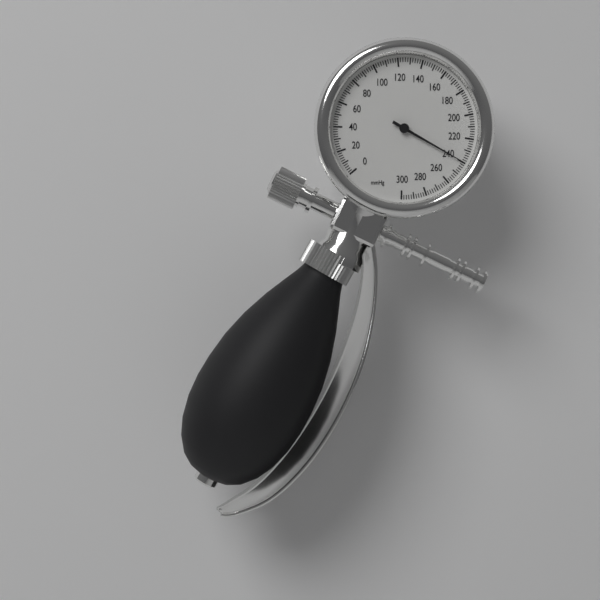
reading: 240 mmHg
